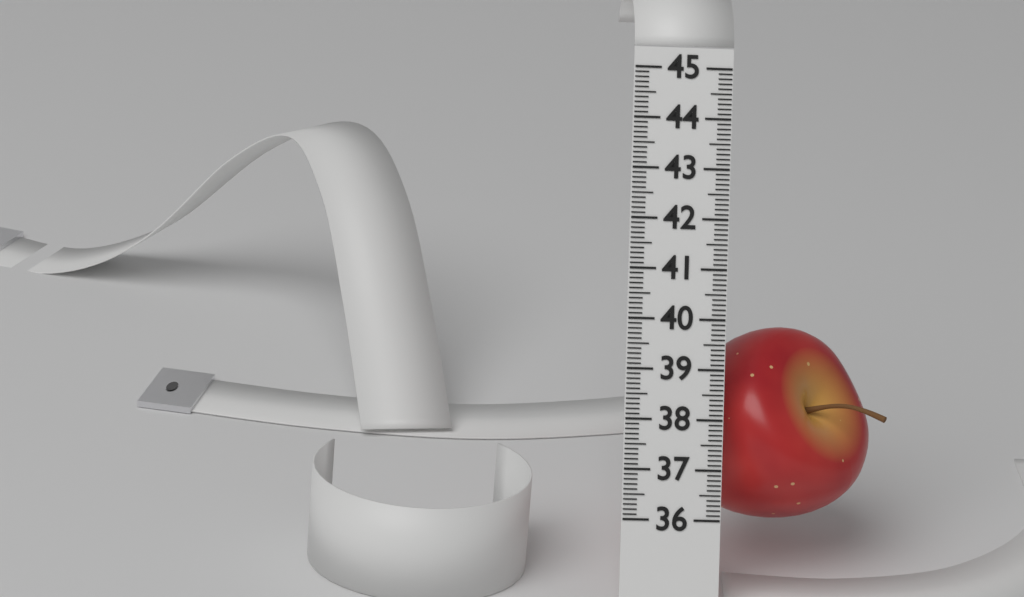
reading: 39.9 (no unit)
